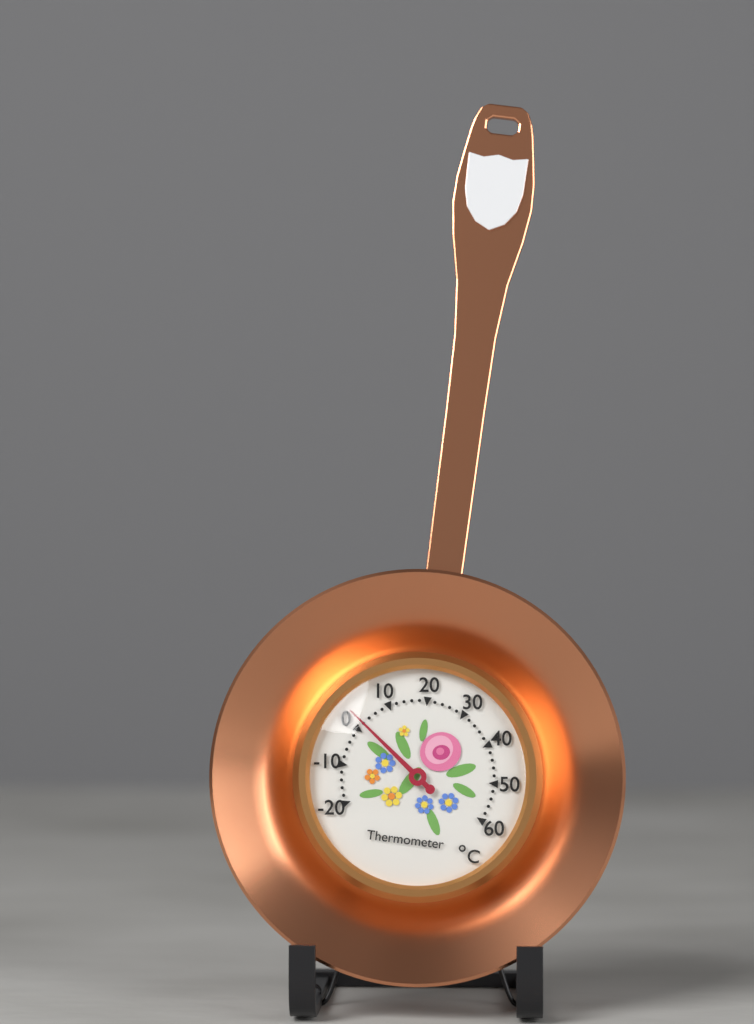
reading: 2 °C
